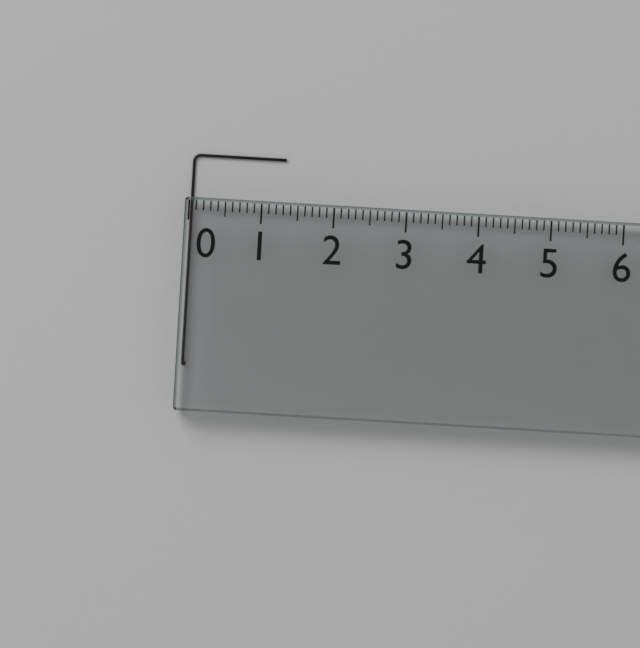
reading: 1.3 (no unit)
